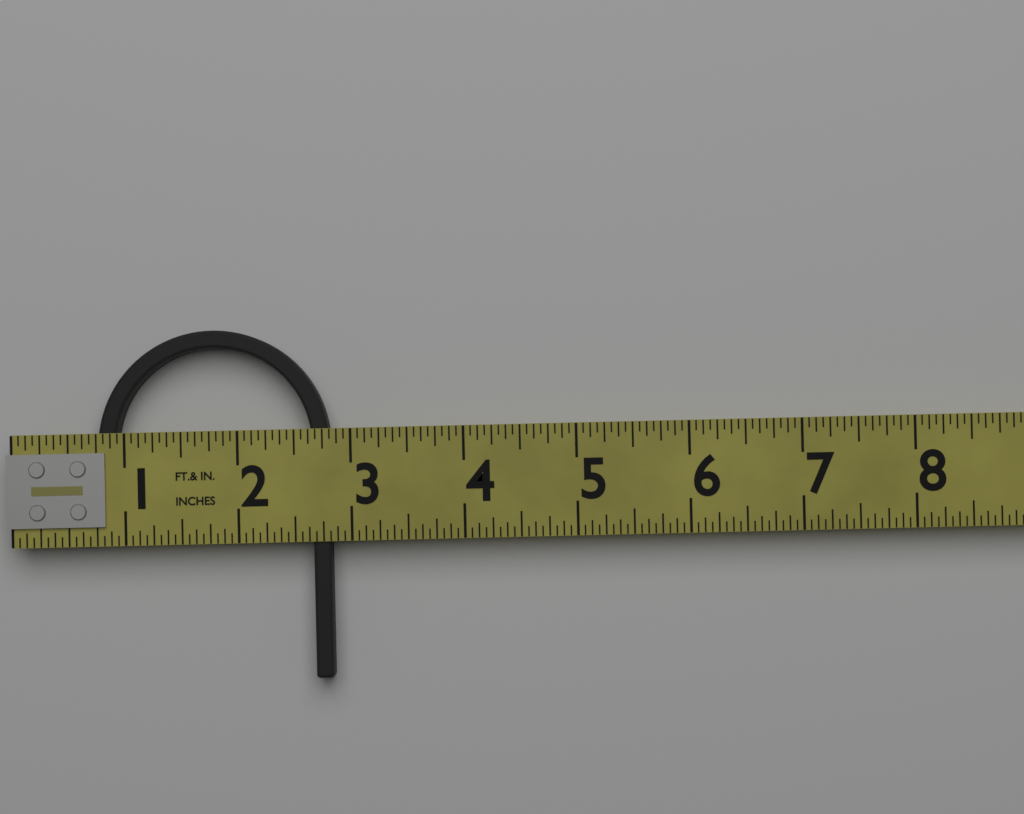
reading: 2.8125 in
